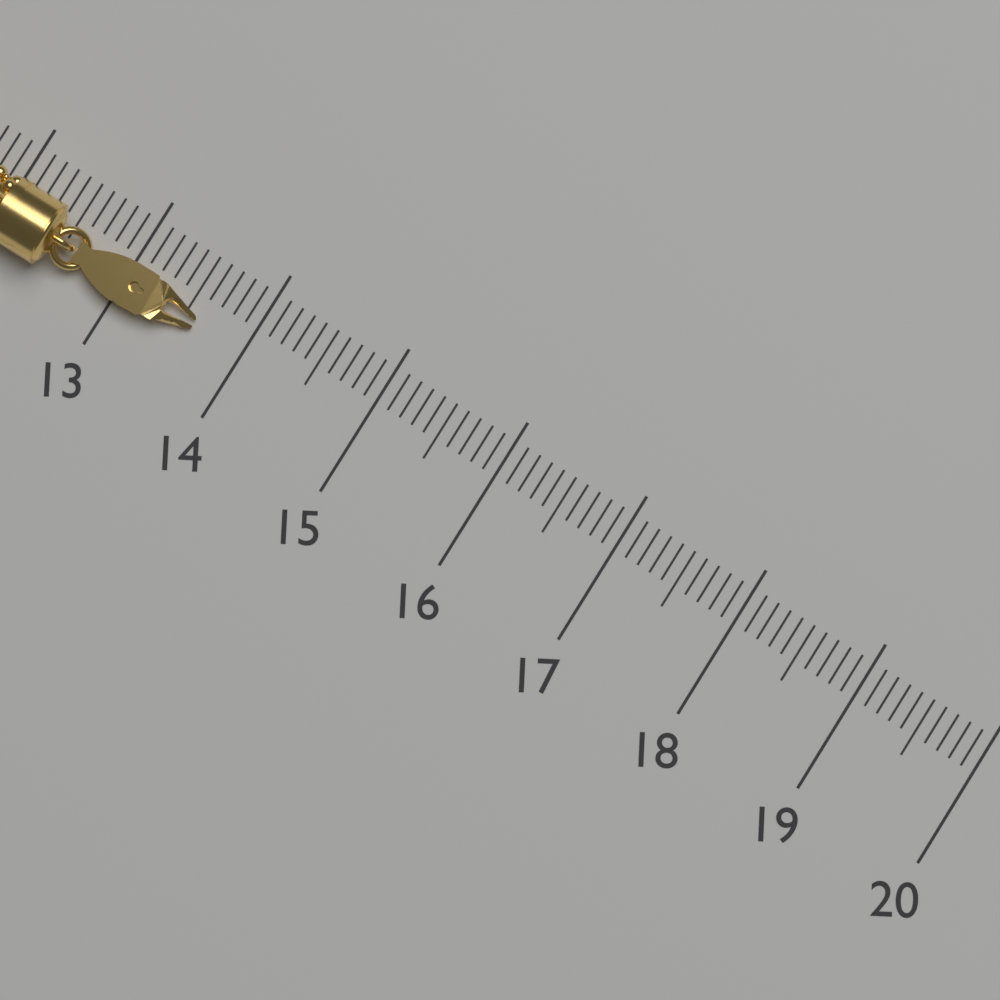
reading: 13.6 (no unit)
